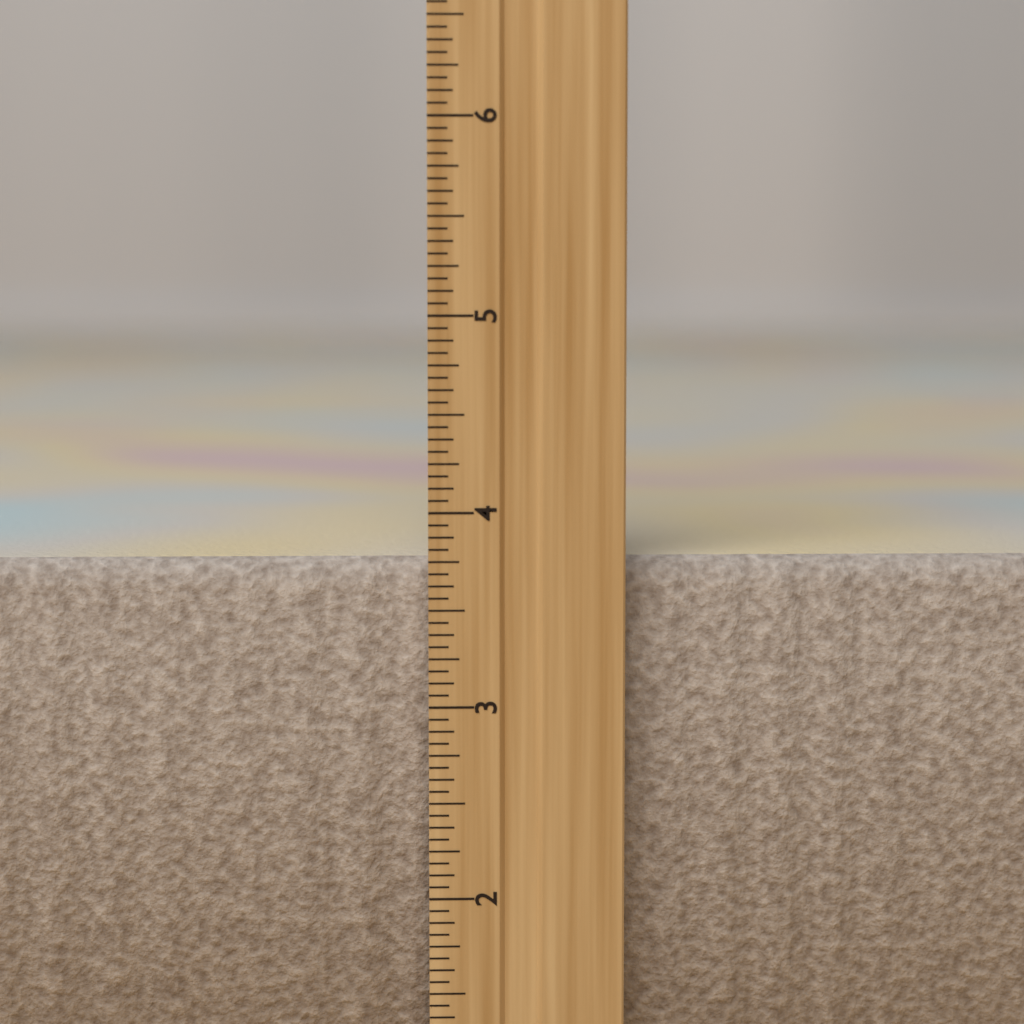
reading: 3.7500 inch
